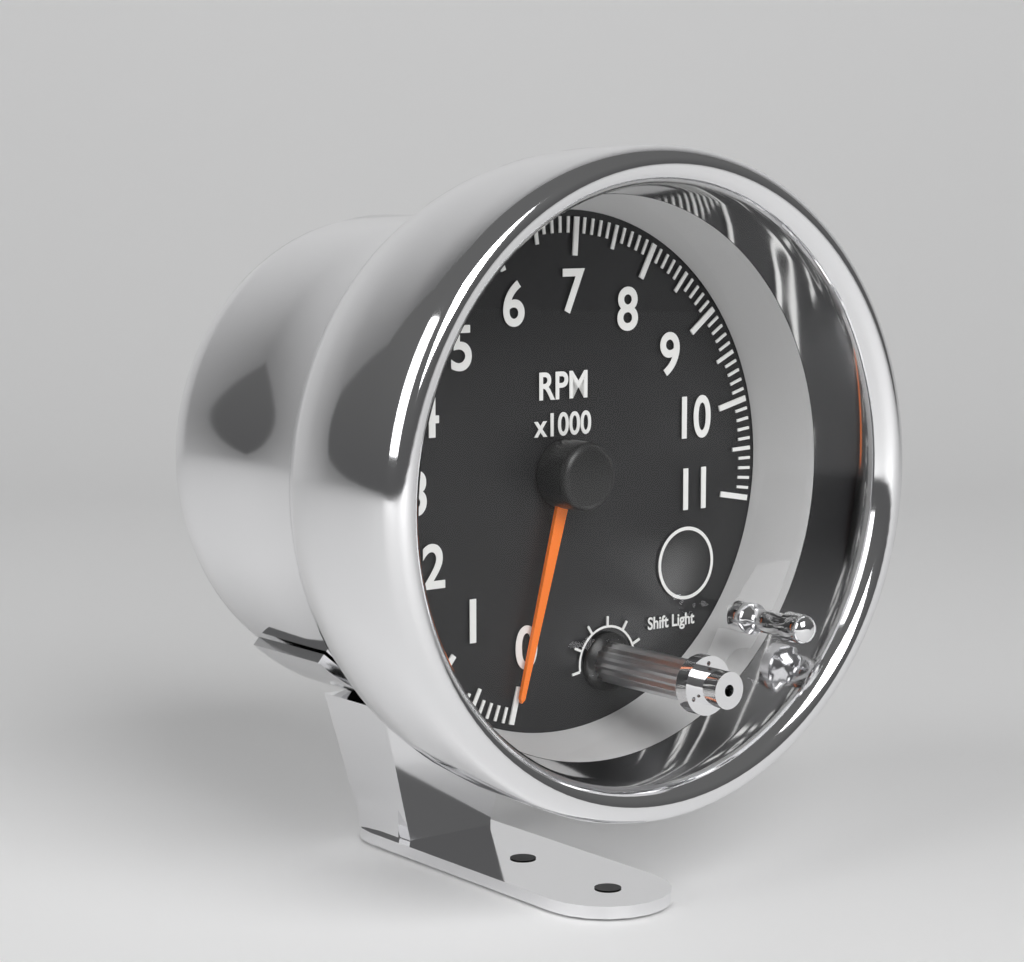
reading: 0 RPM
